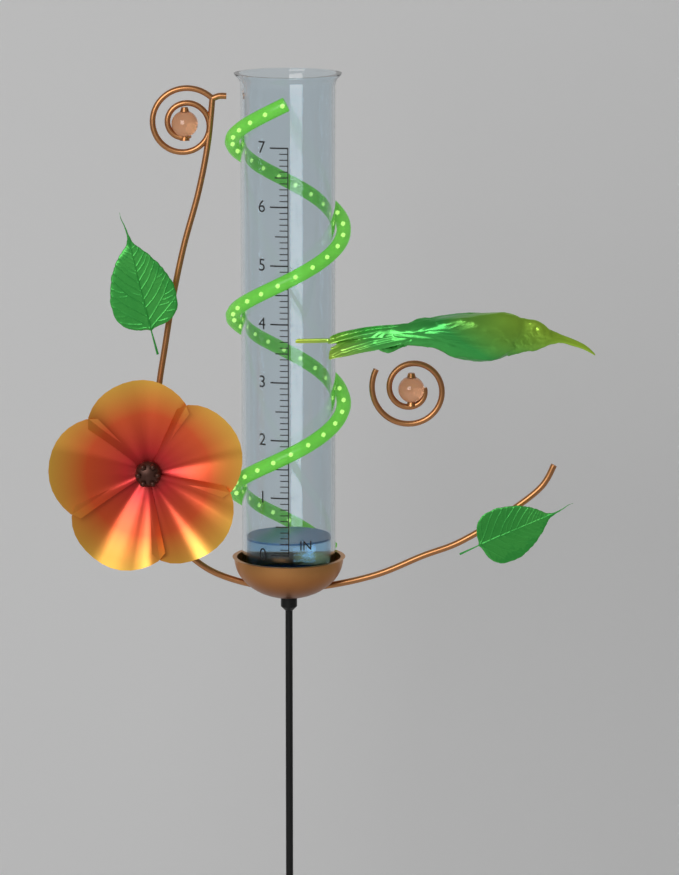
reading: 0.2 in
